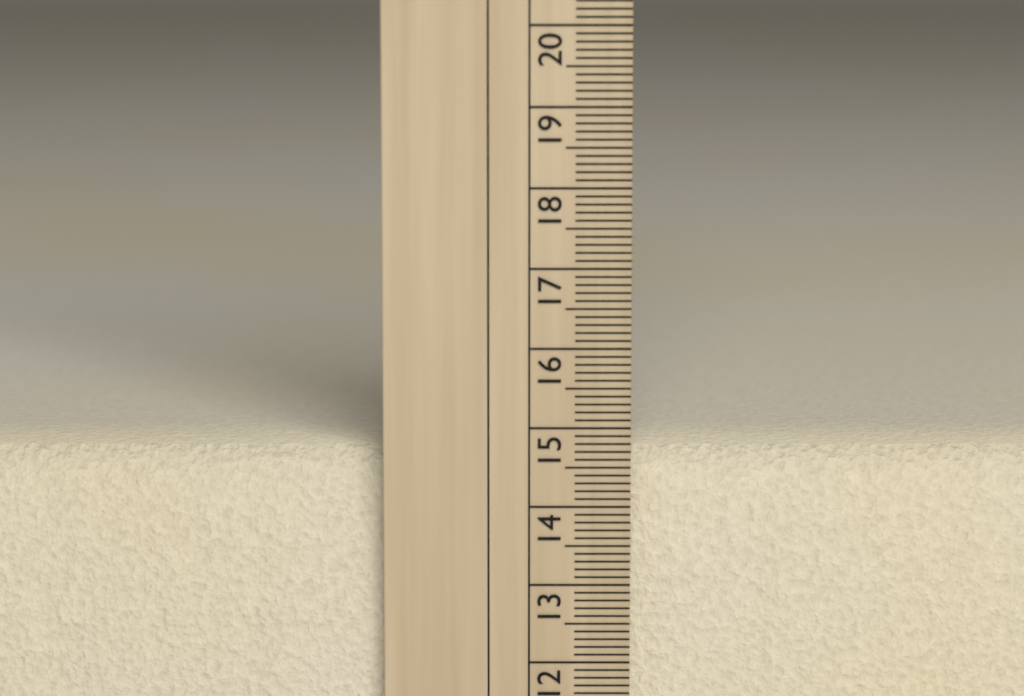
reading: 14.7 cm
